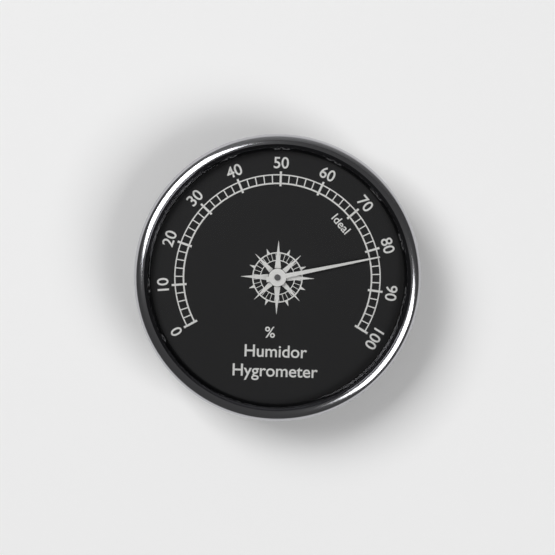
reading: 82 %
